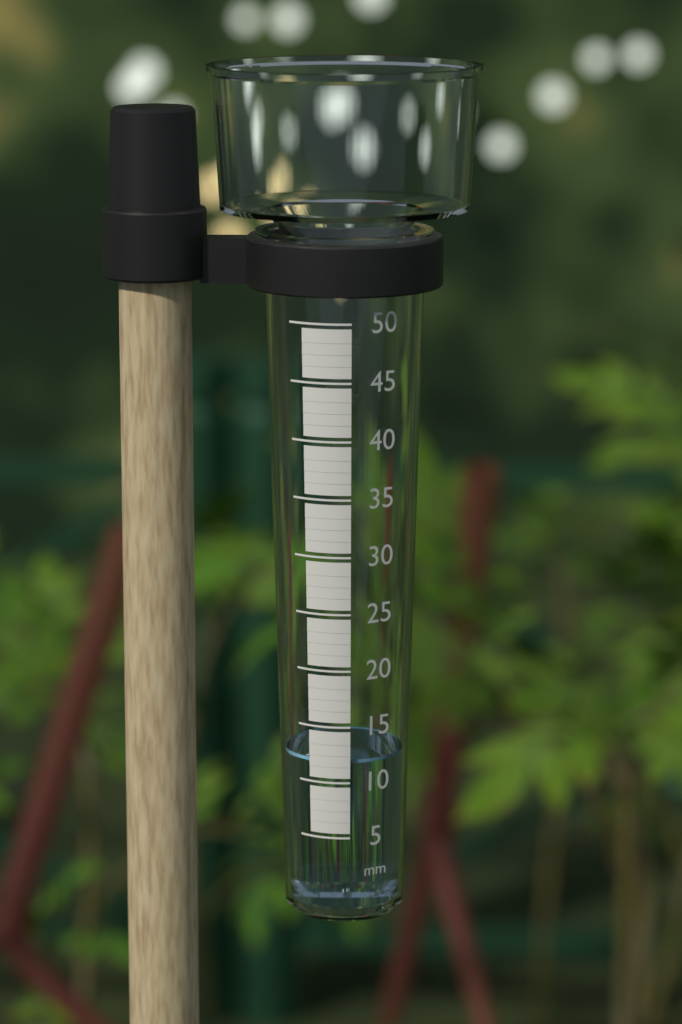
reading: 12 mm
